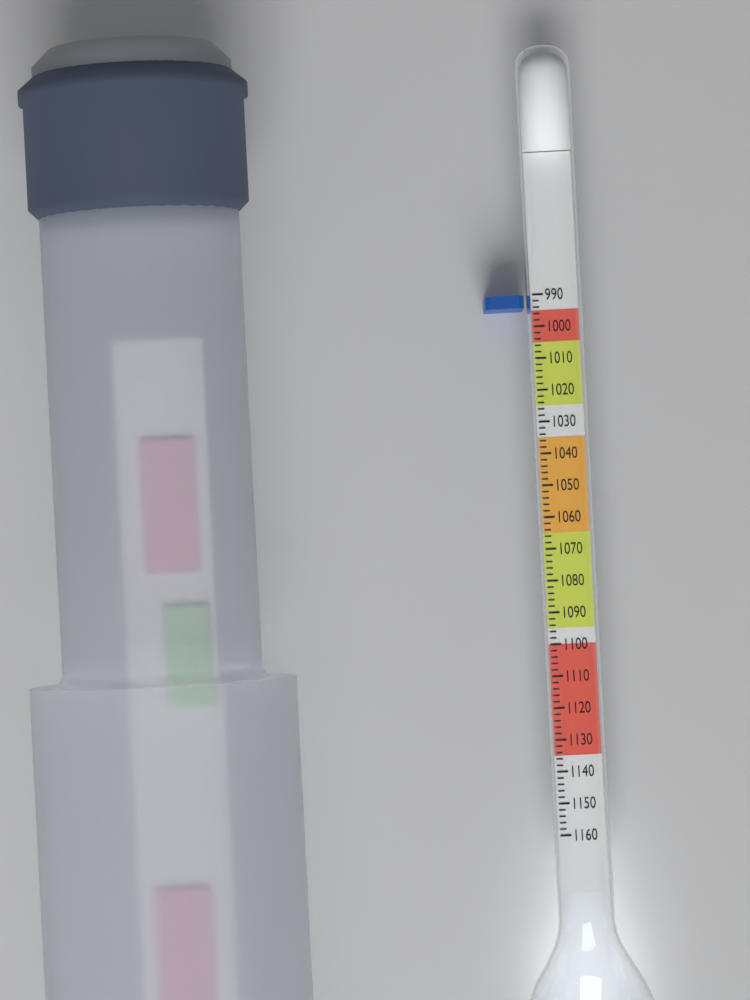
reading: 994 (no unit)
